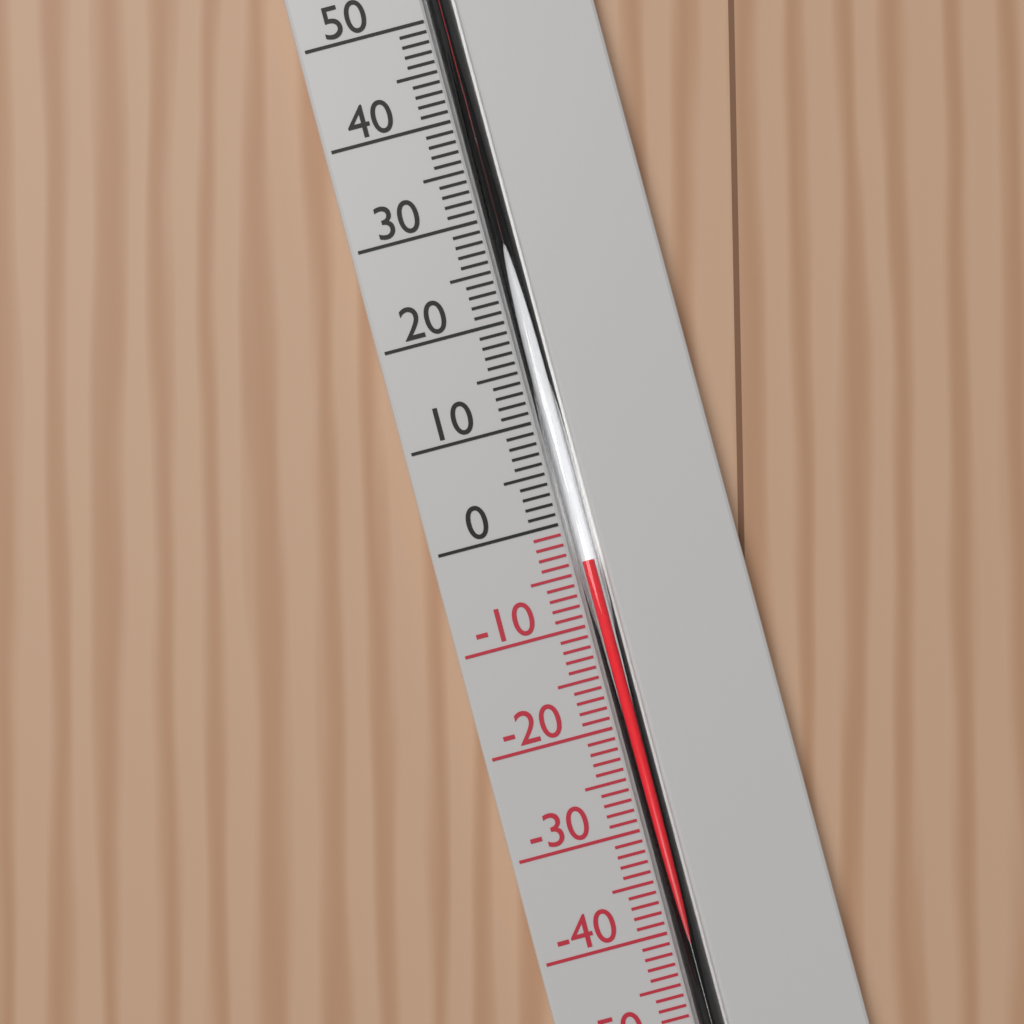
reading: -4 °C
